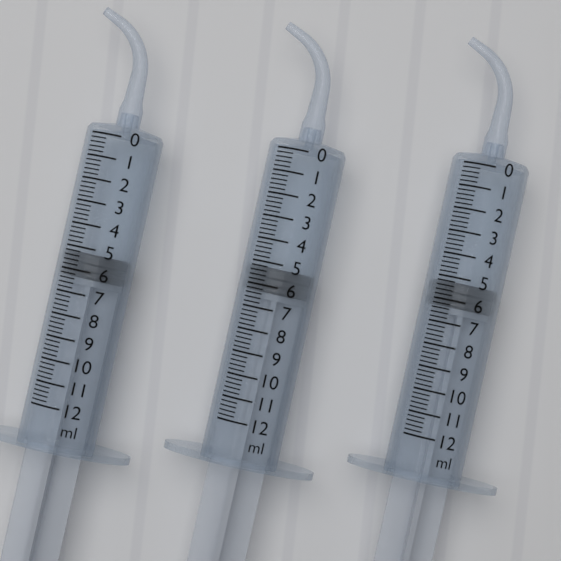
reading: 5.2 ml
